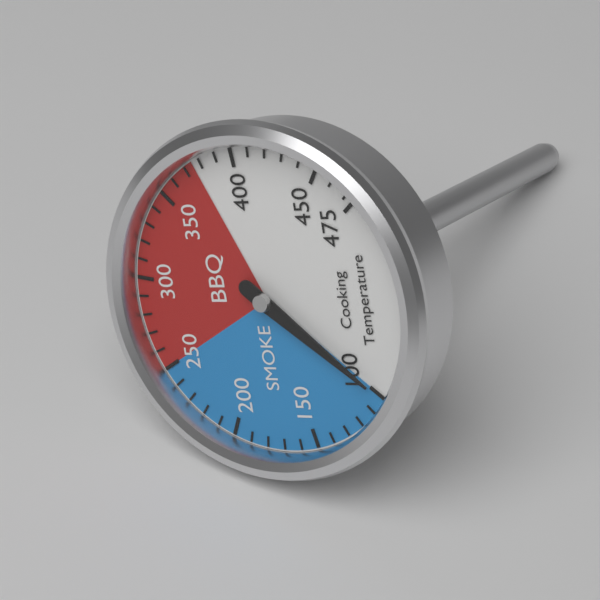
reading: 100 (no unit)
